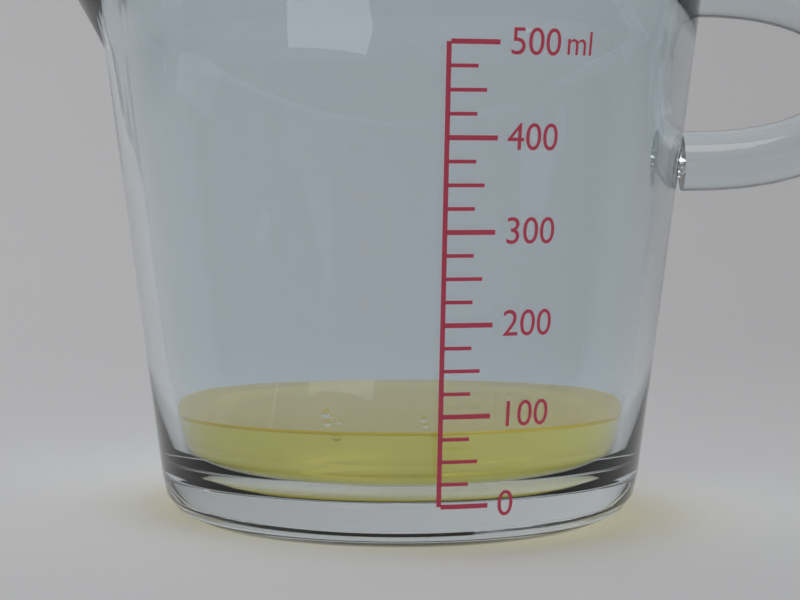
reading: 82 ml
